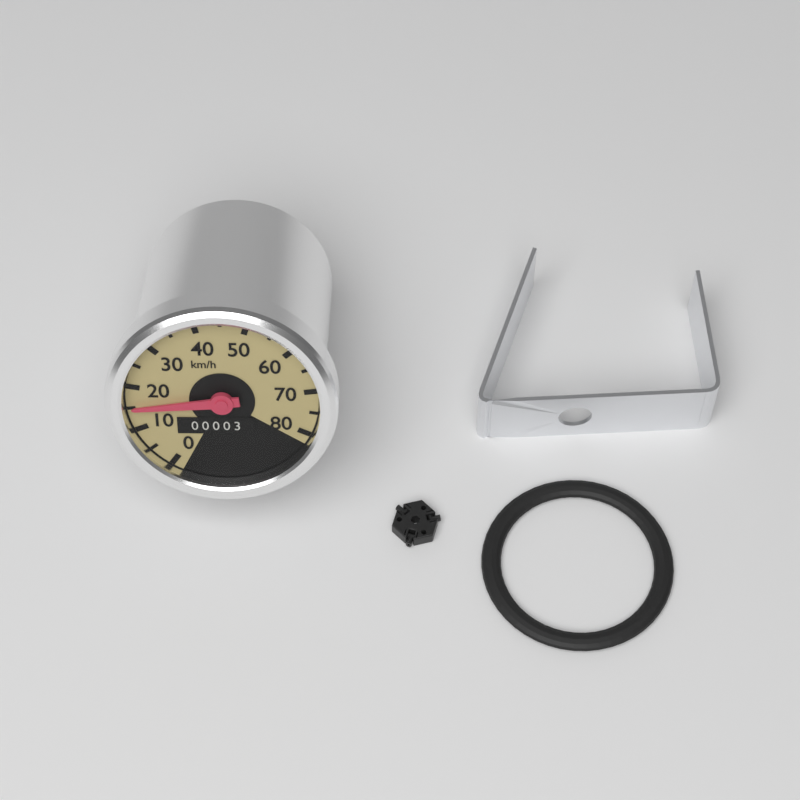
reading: 15 km/h
